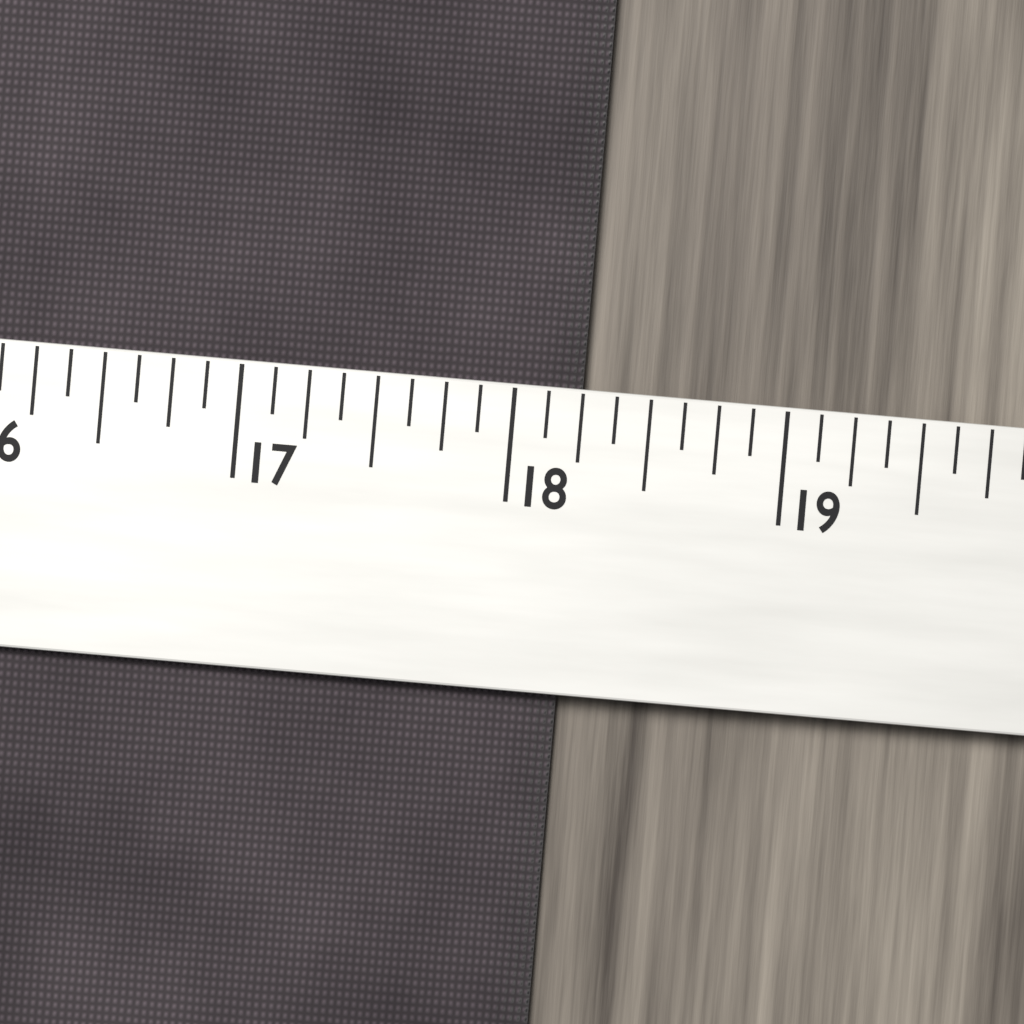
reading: 18.250 (no unit)
